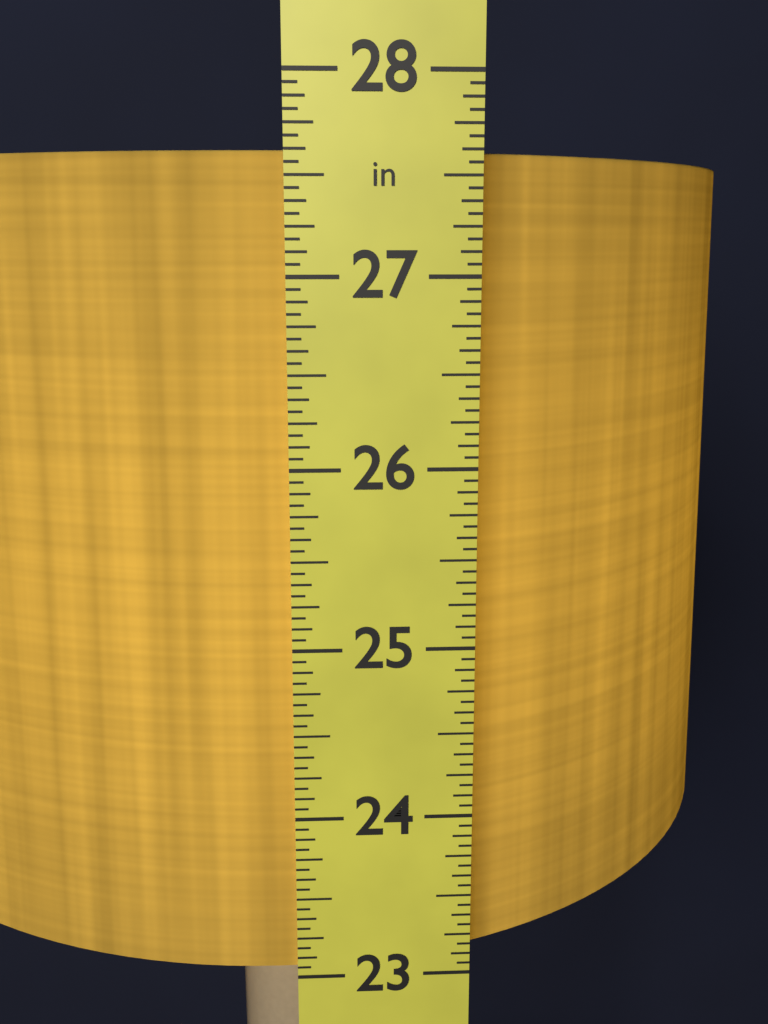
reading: 27.6250 in
